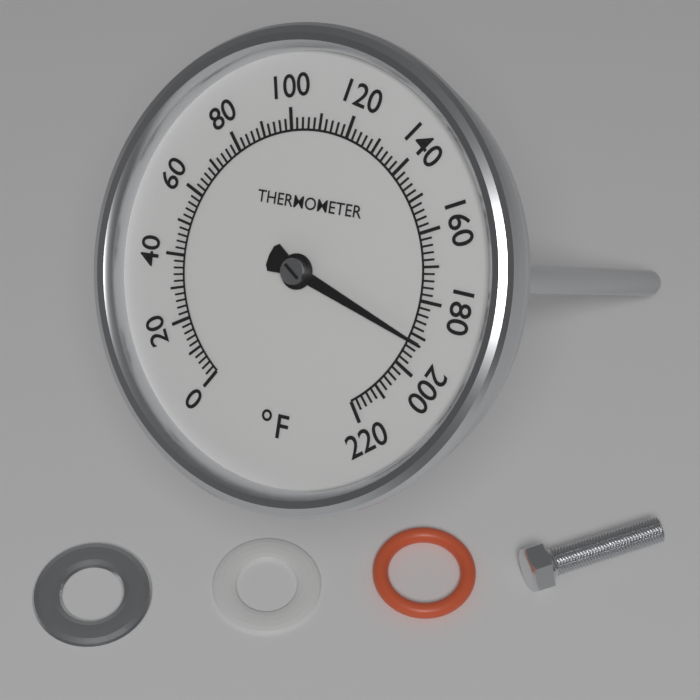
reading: 192 °F
